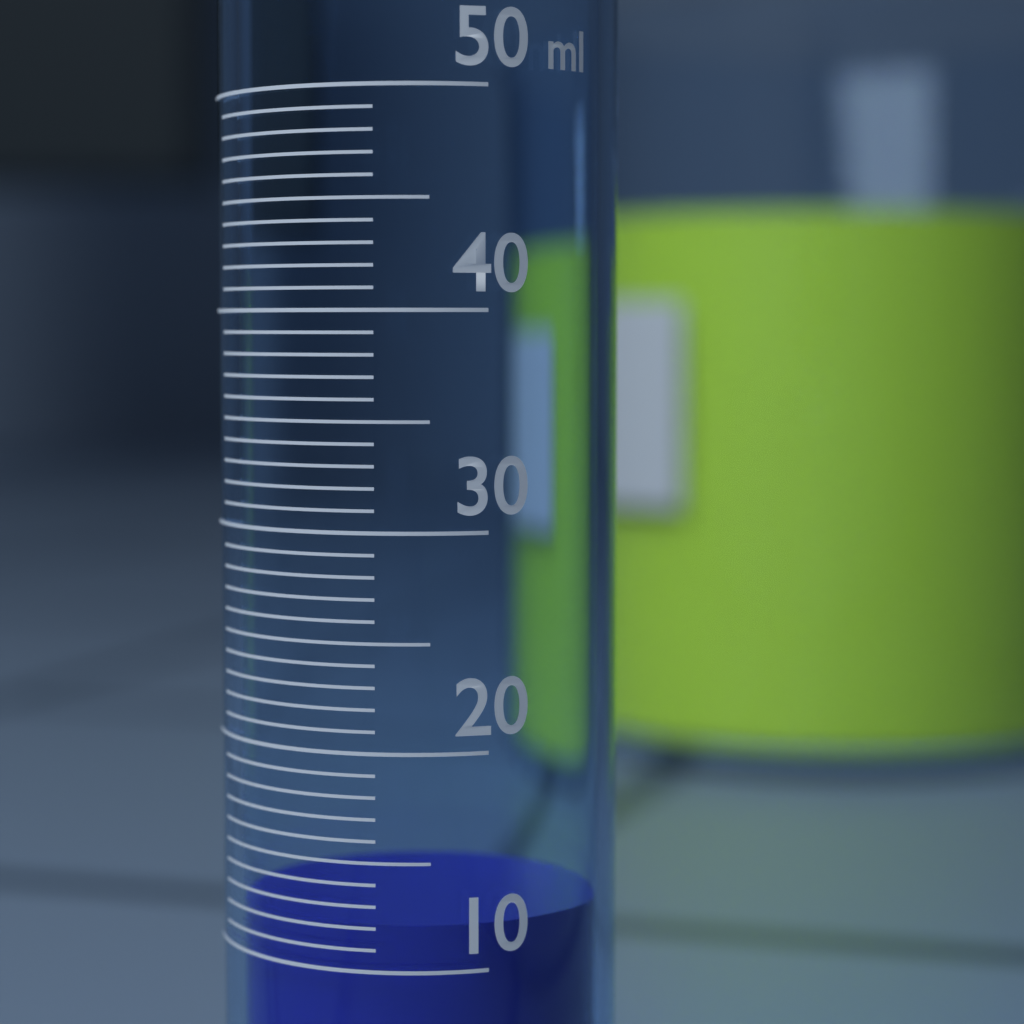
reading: 12 ml
